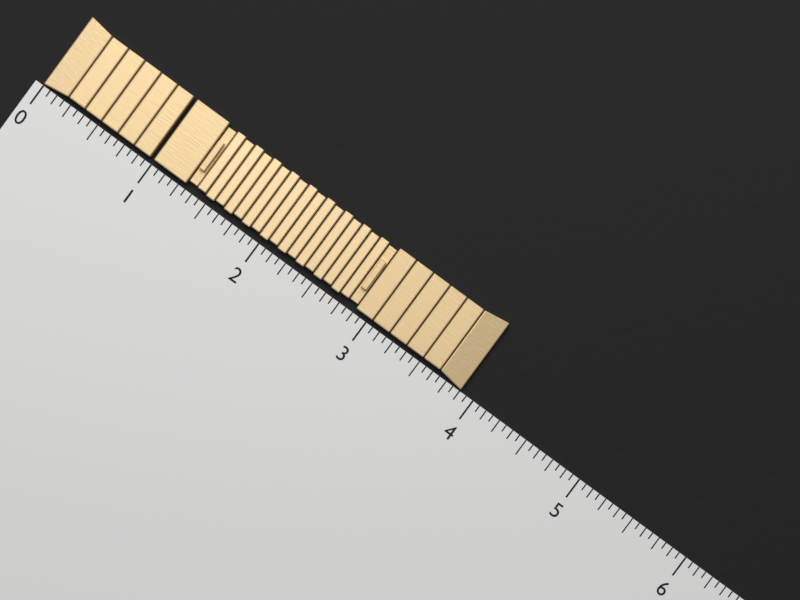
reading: 3.8750 (no unit)
